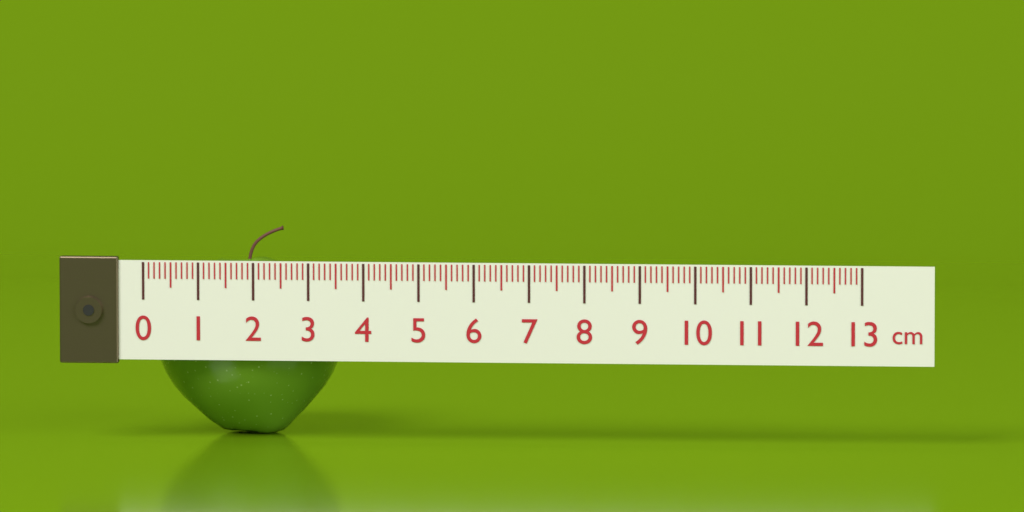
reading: 3.4 cm
